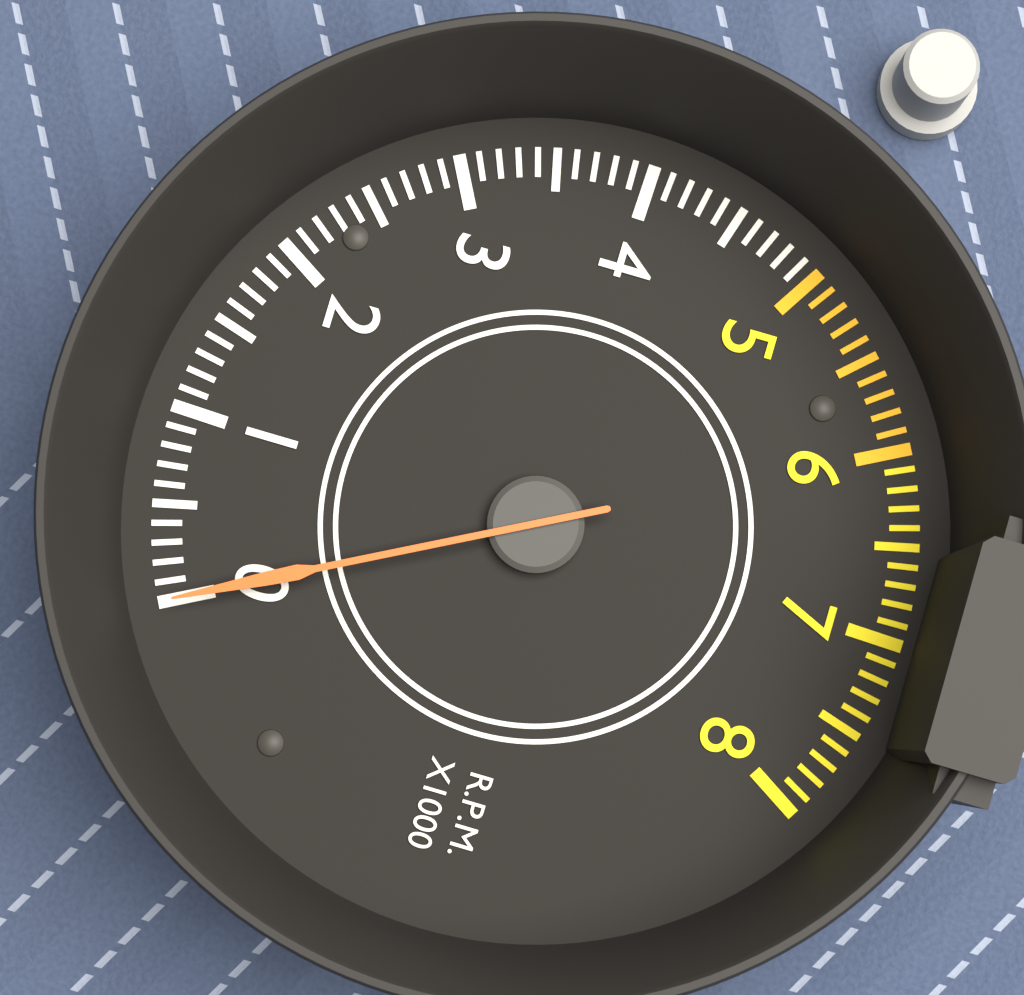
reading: 0 RPM
